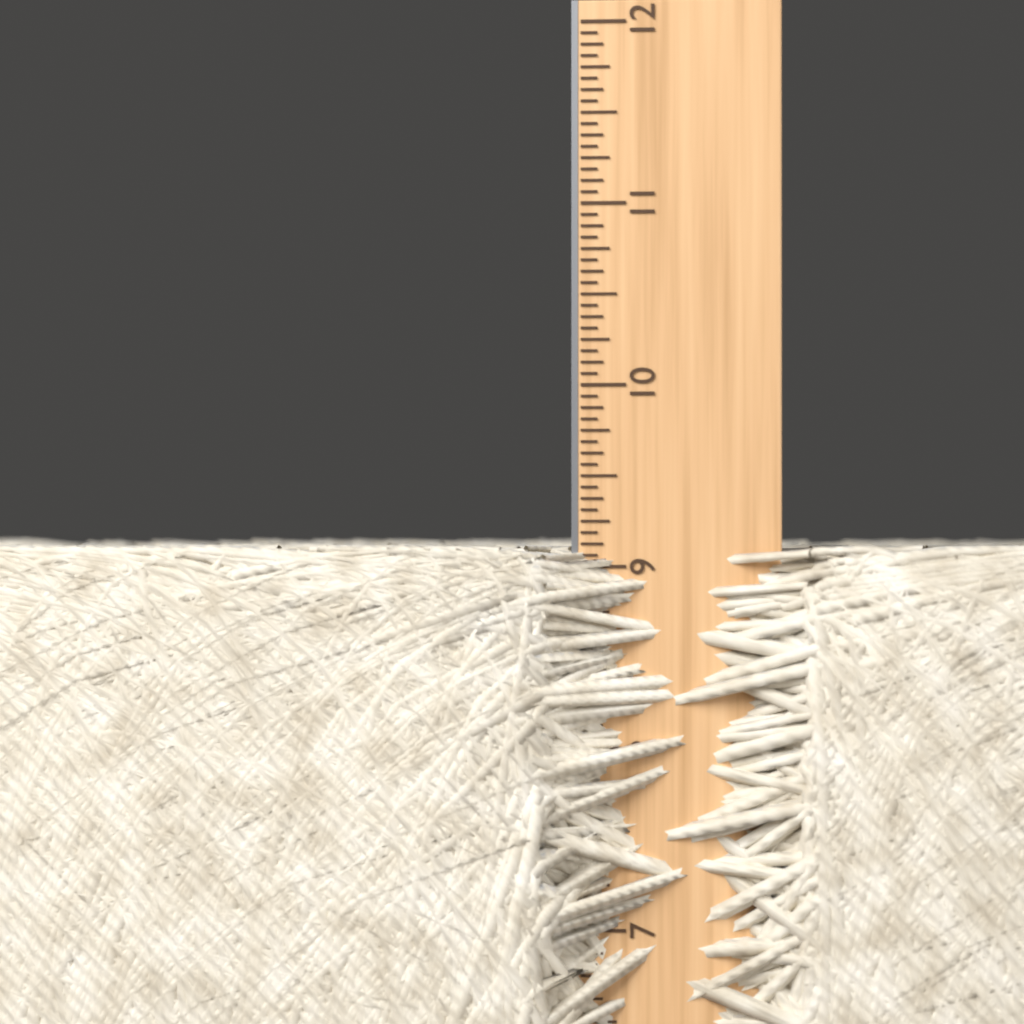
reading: 9.1250 in
